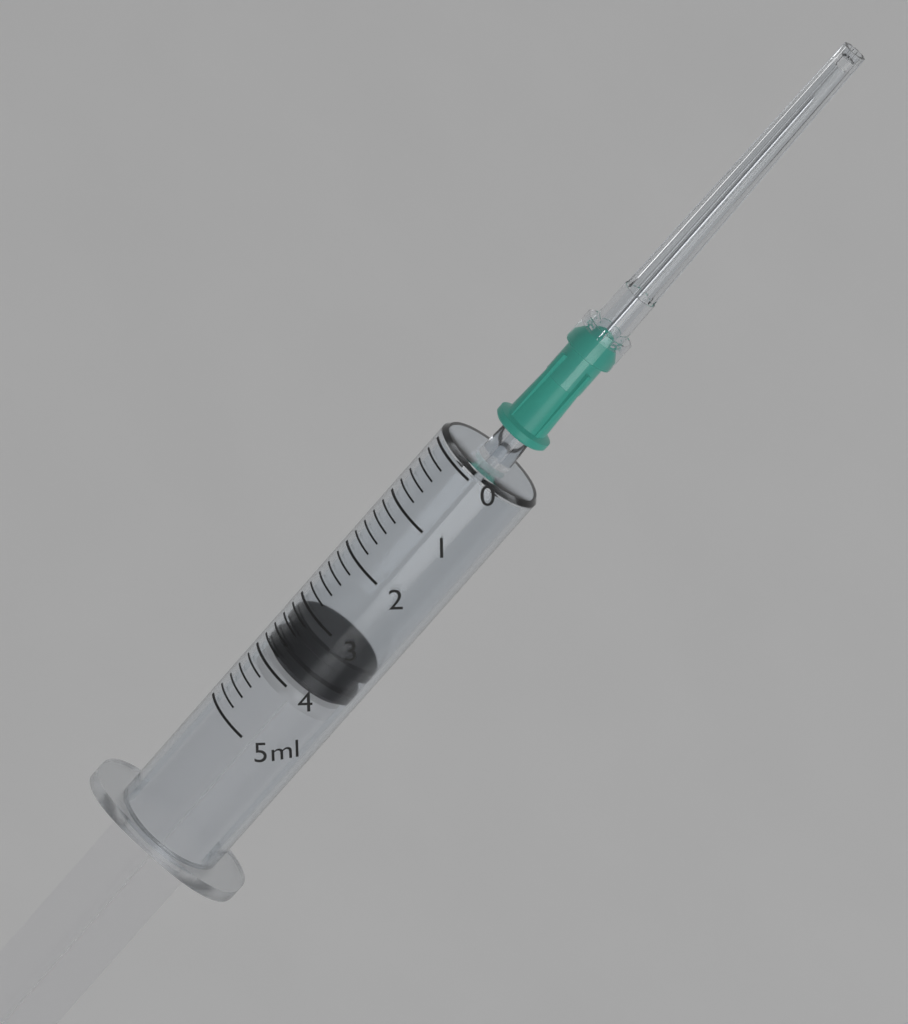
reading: 3.2 ml
